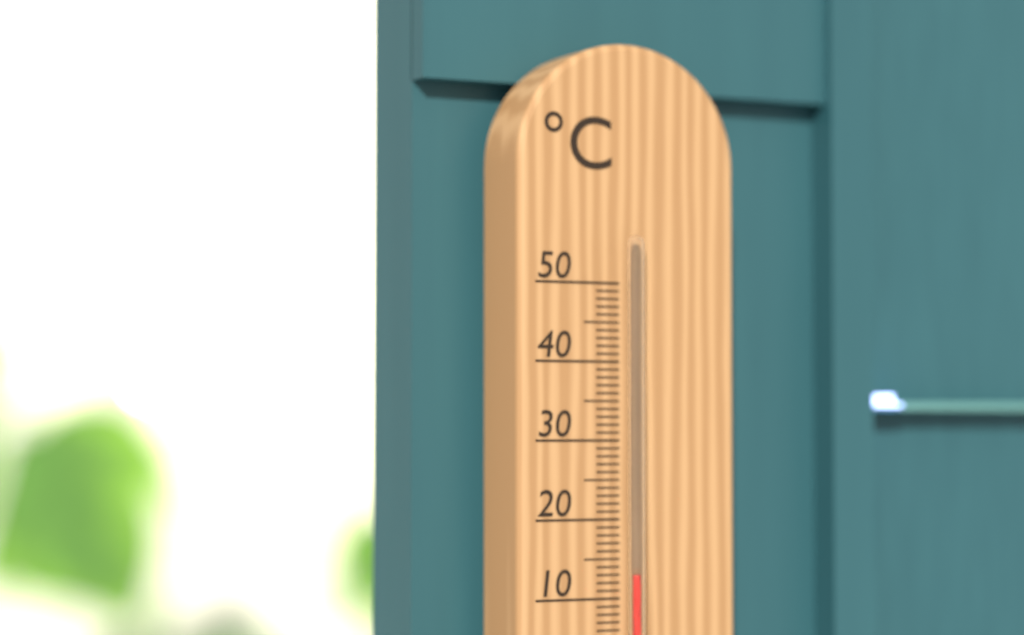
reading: 13 °C
